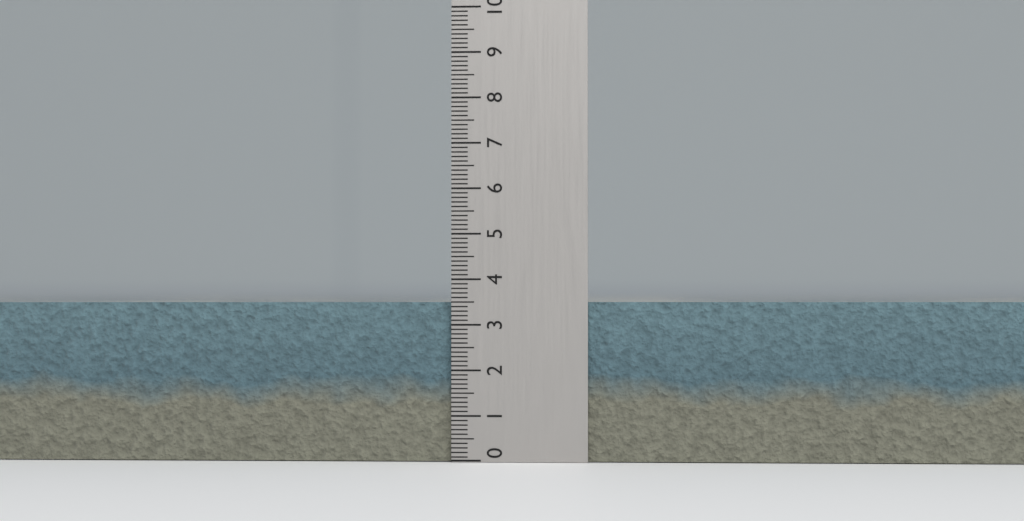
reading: 3.5 (no unit)
